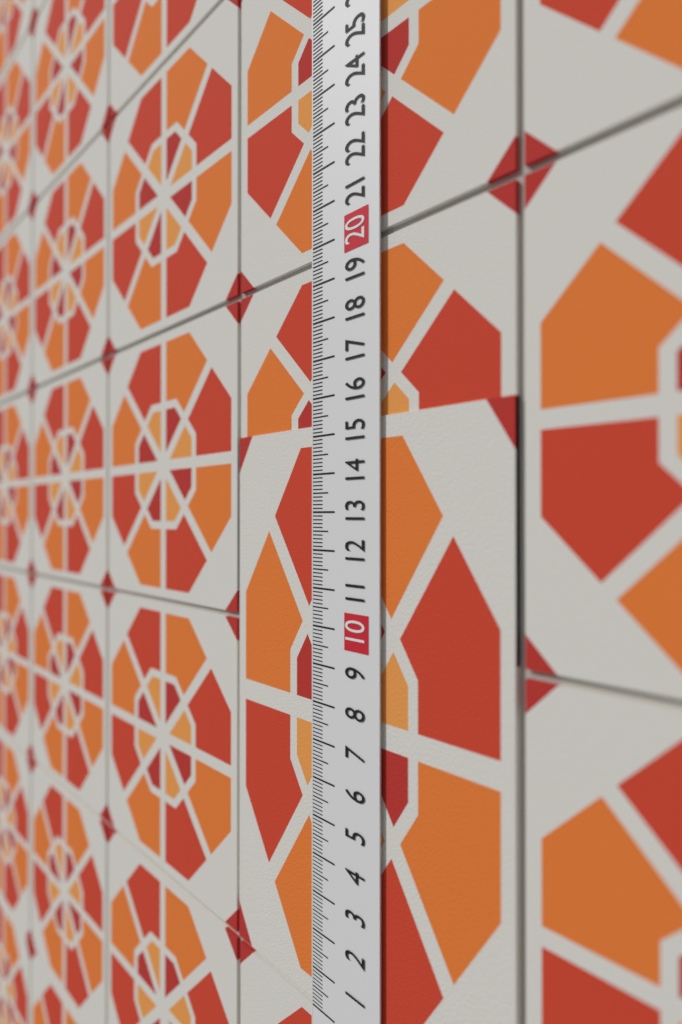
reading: 15.3 cm
